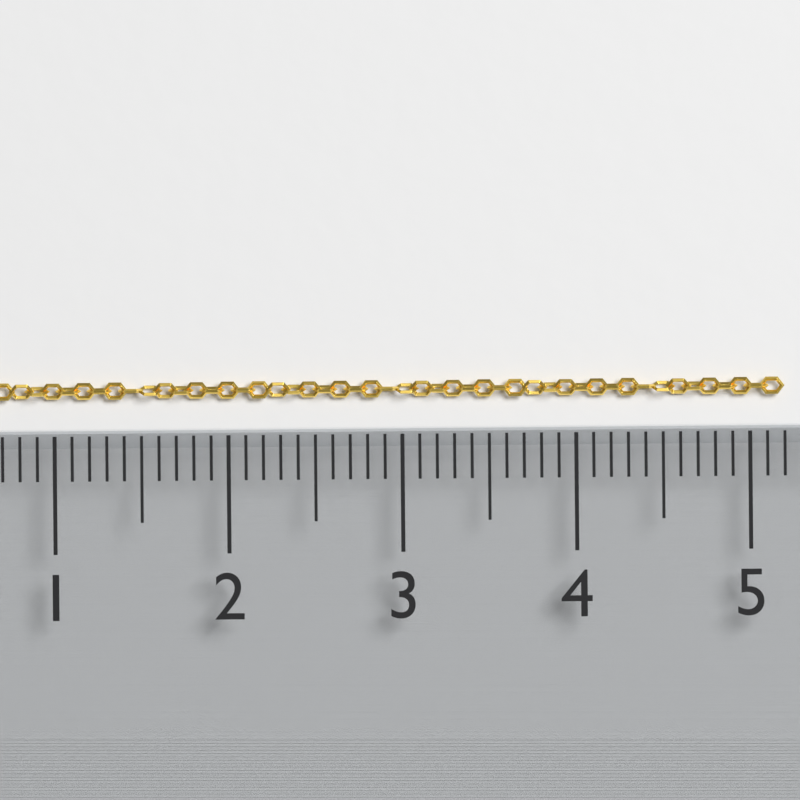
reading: 5.2 (no unit)
